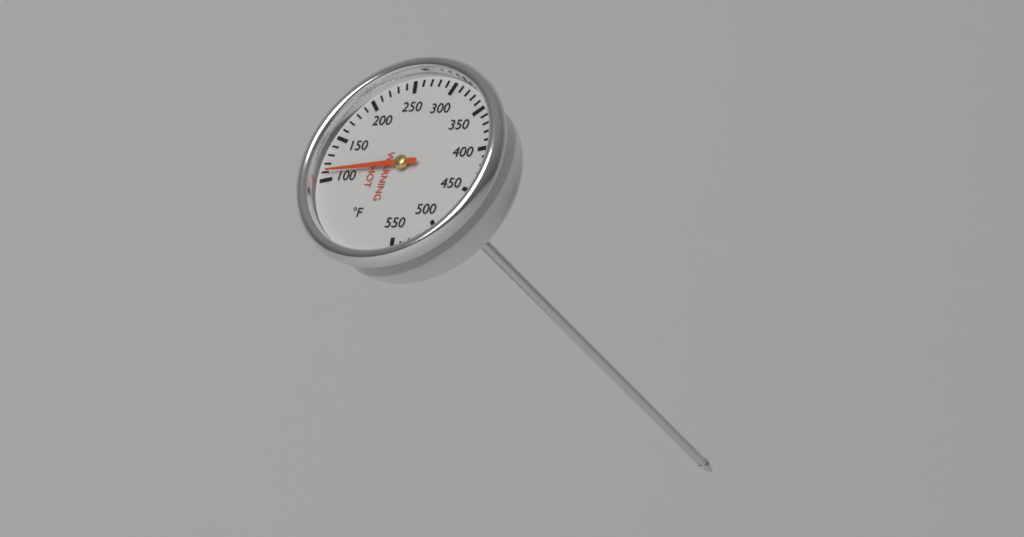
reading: 110 °F
